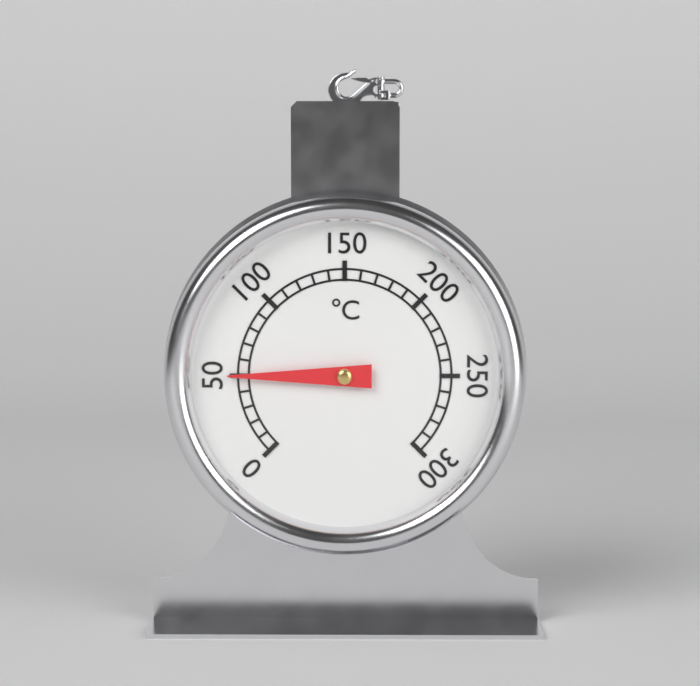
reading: 50 °C
